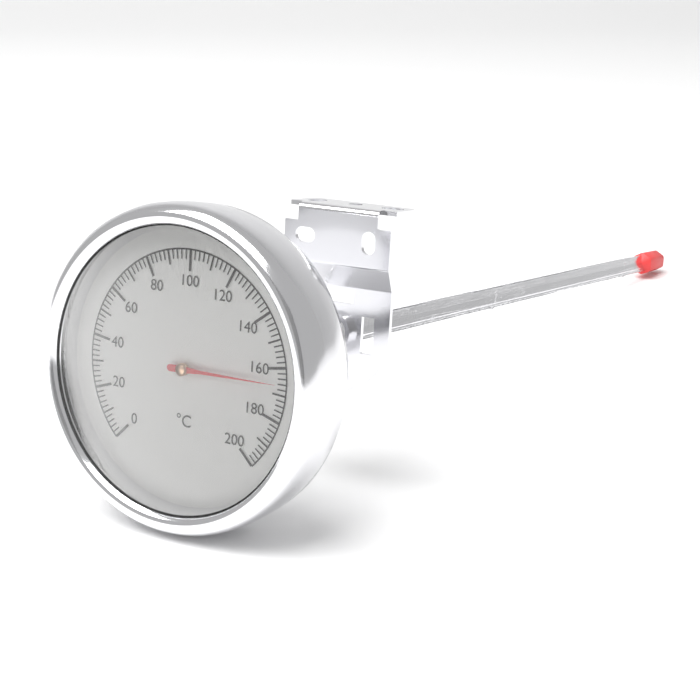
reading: 166 °C
